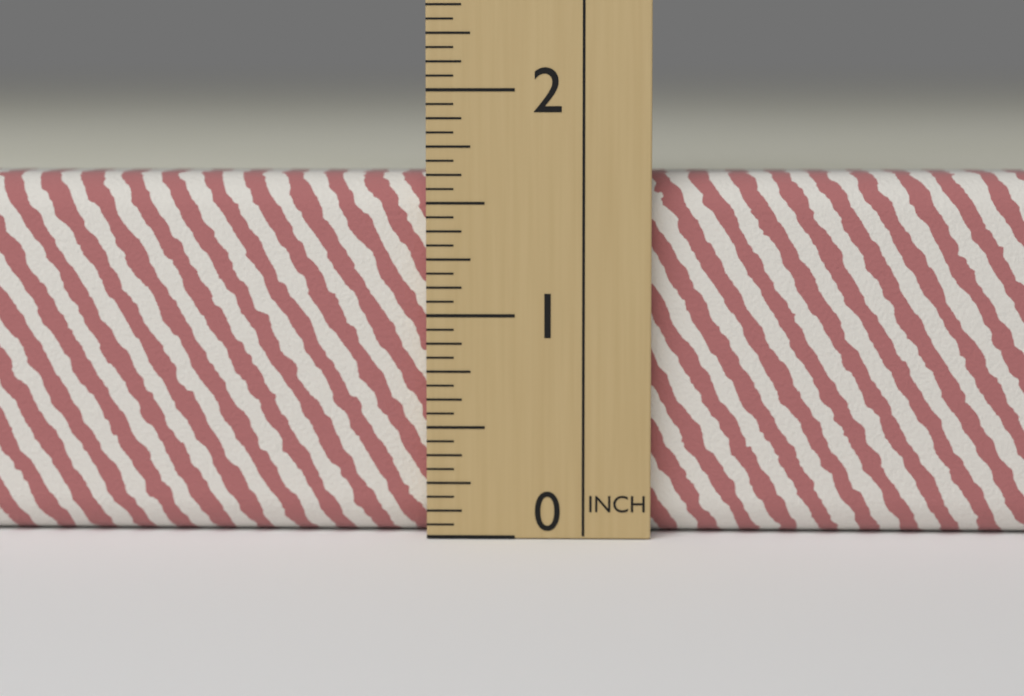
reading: 1.6250 in
